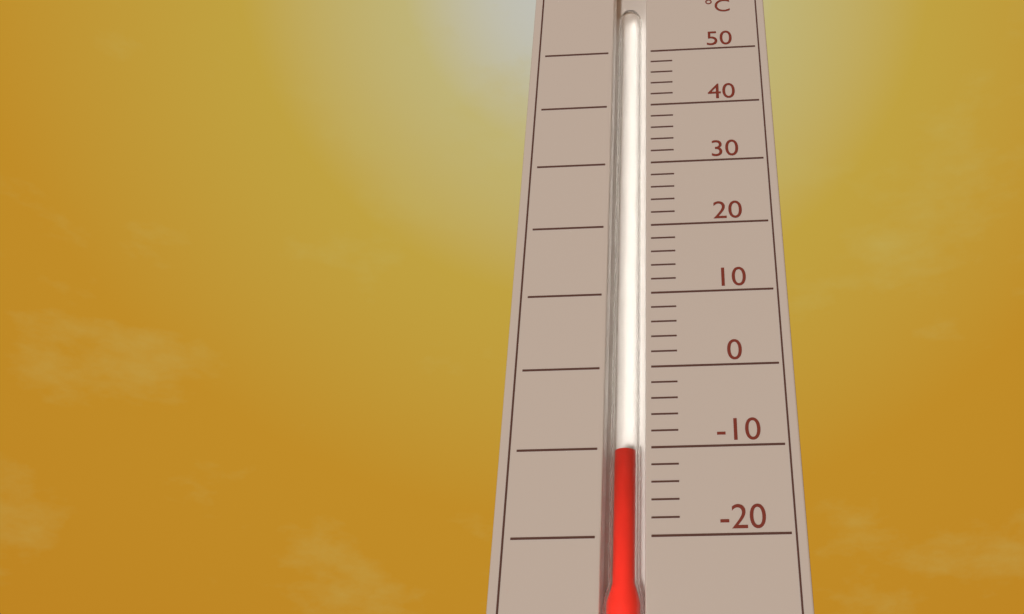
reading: -10 °C
